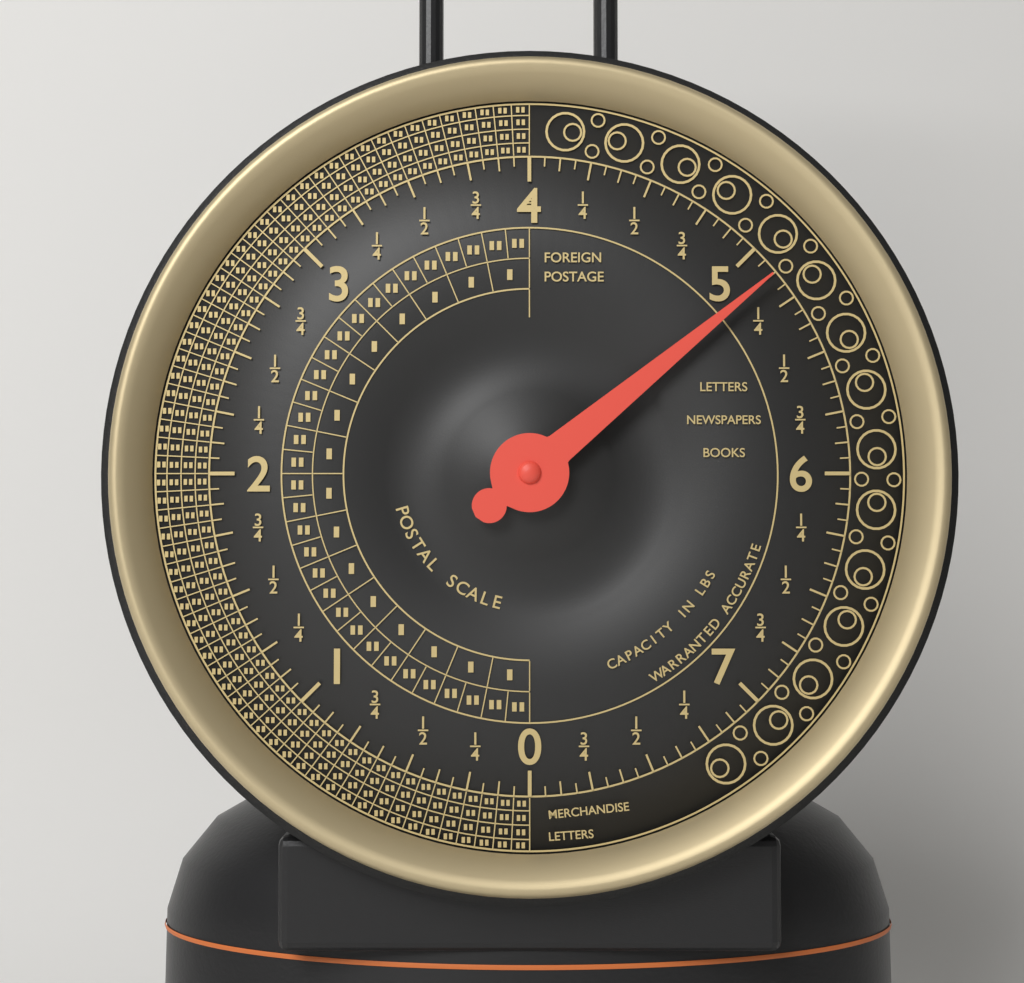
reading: 5.1250 lbs
